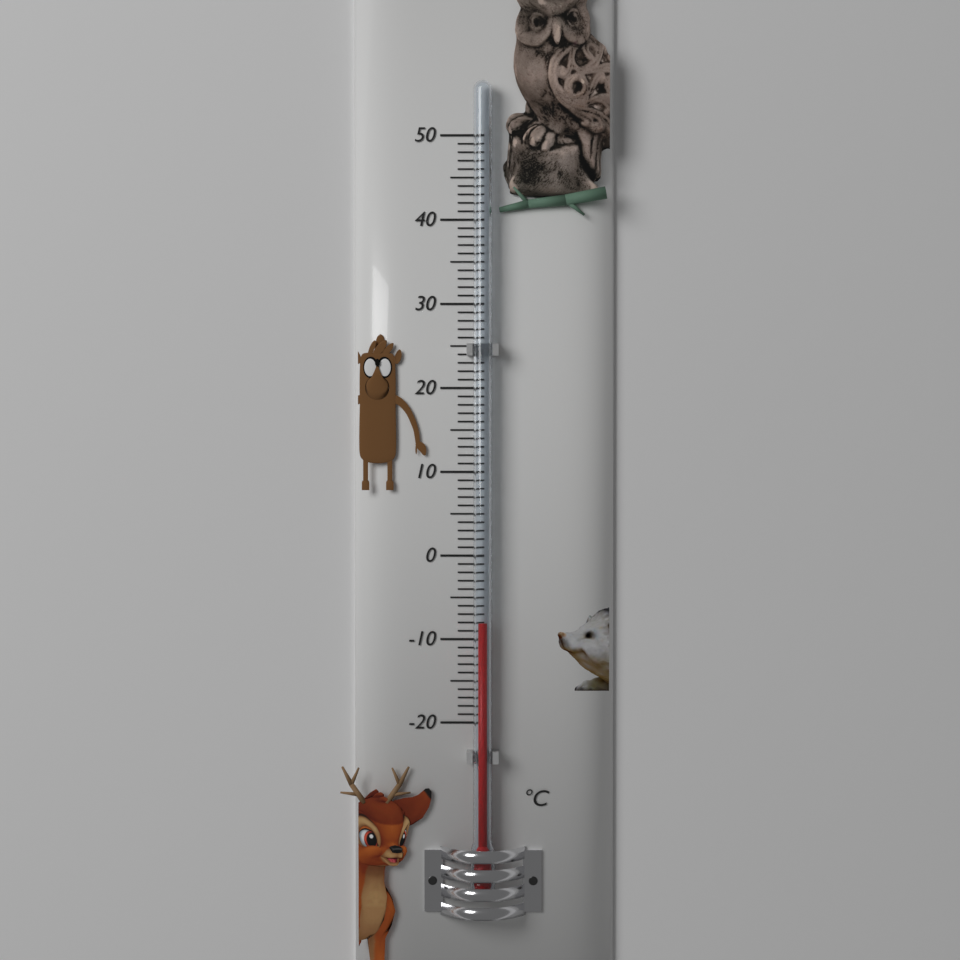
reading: -8 °C
